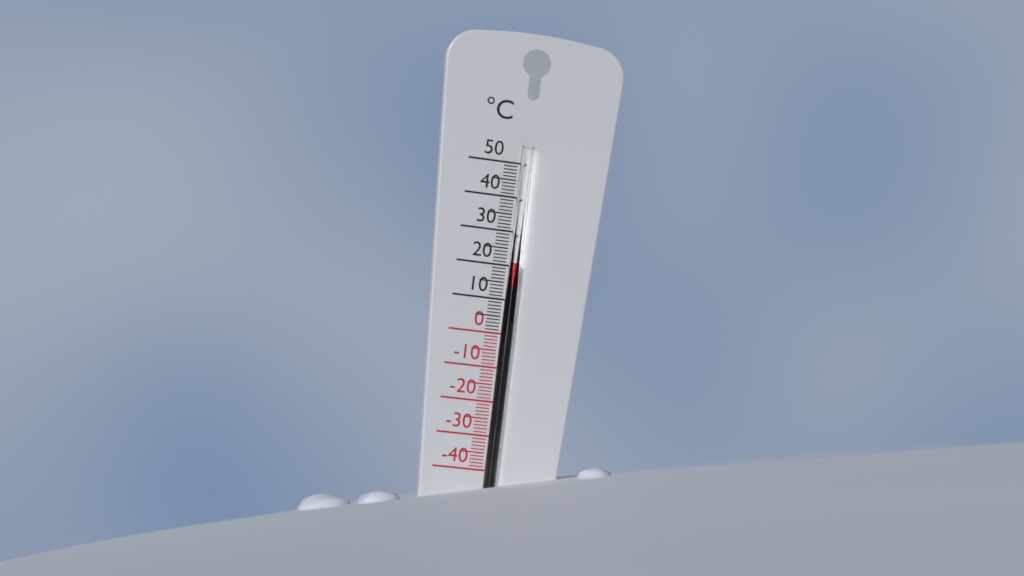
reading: 21 °C
